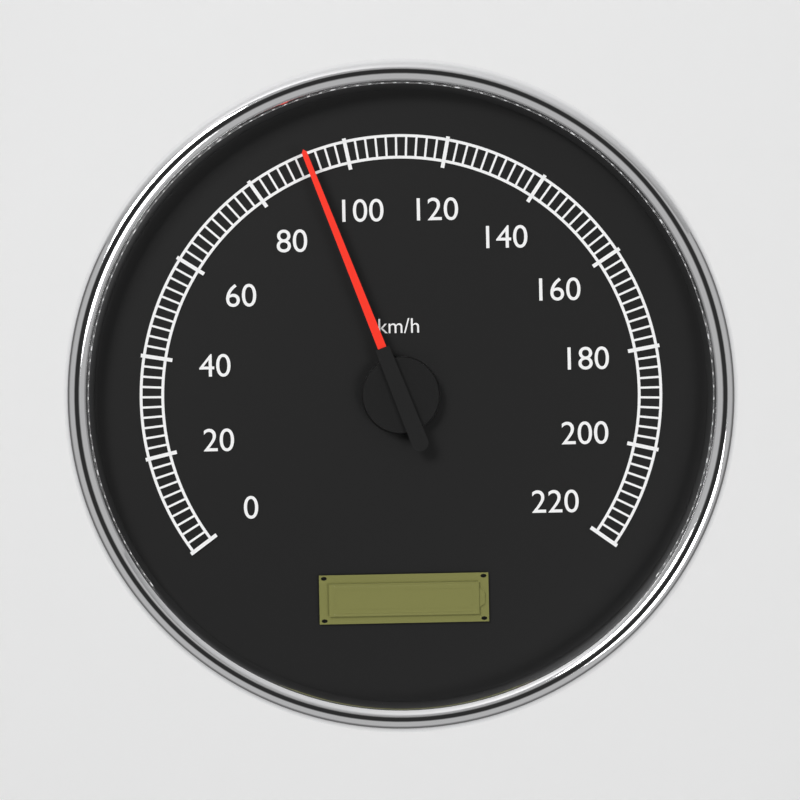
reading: 92 km/h
